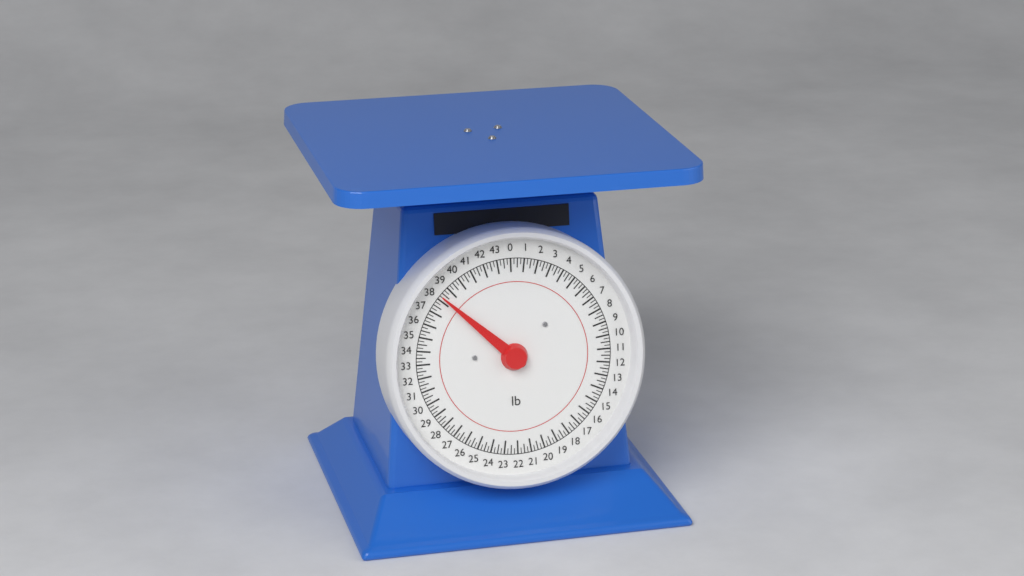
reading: 38.25 lb
